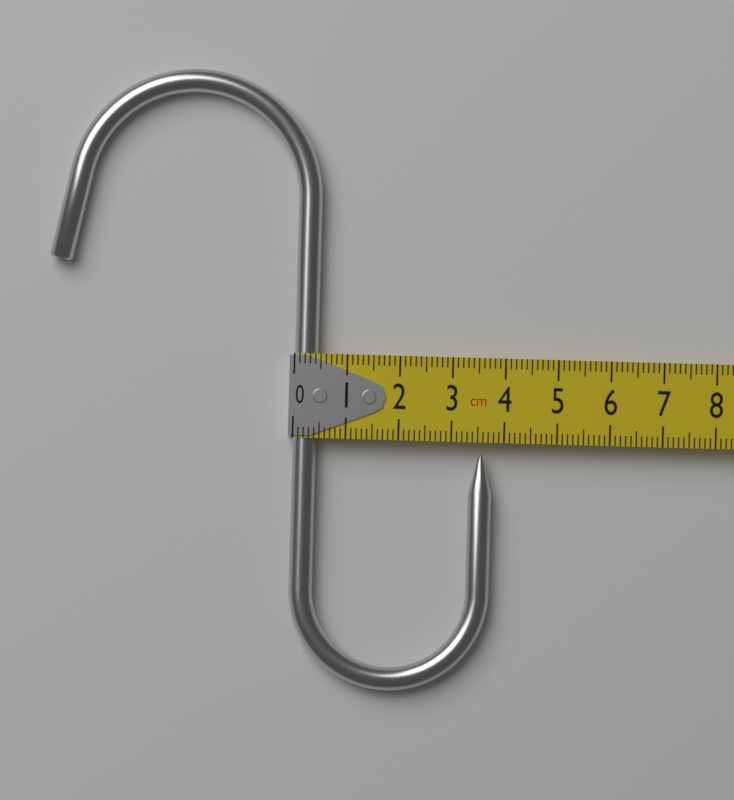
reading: 3.8 cm
